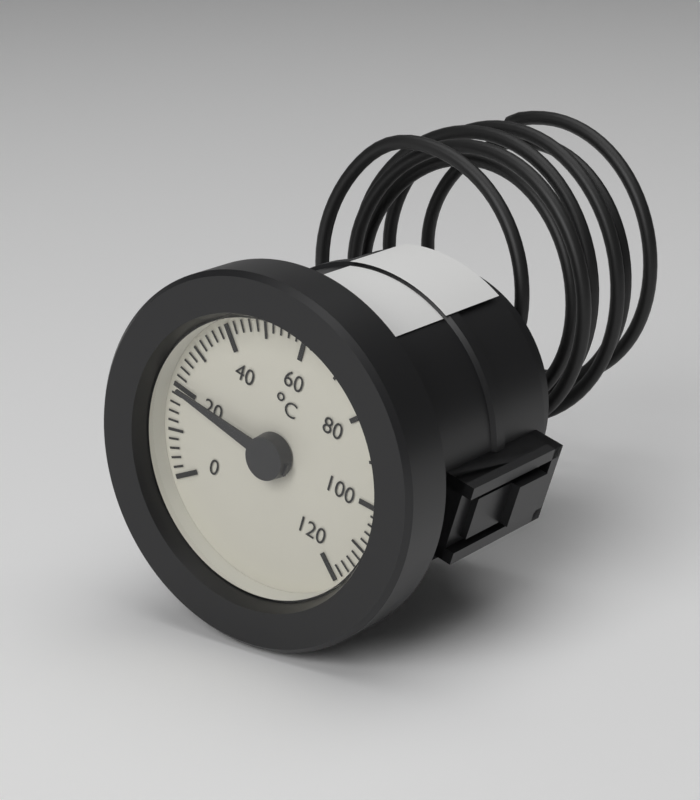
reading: 20 °C
